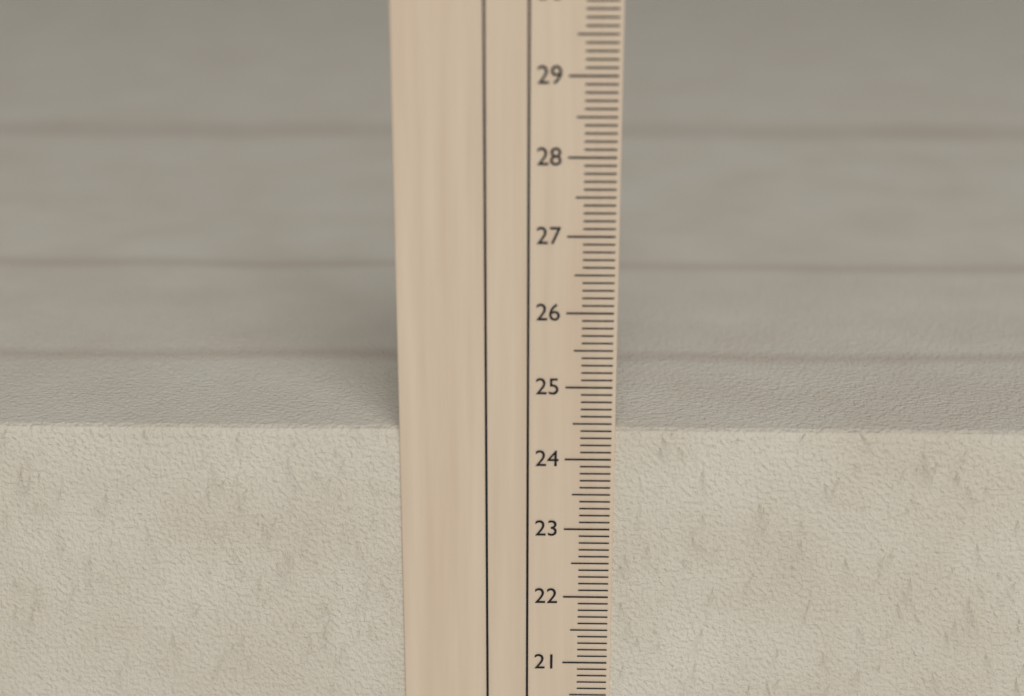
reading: 24.4 cm
